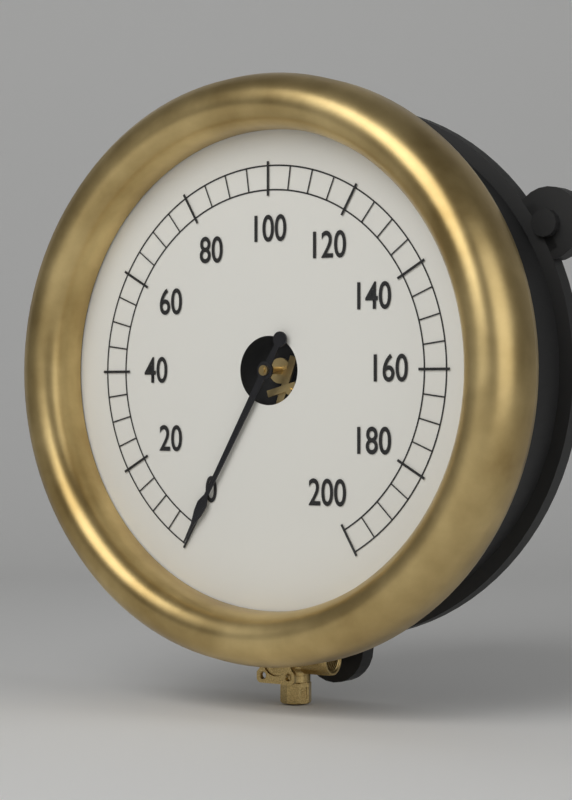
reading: 0 (no unit)
